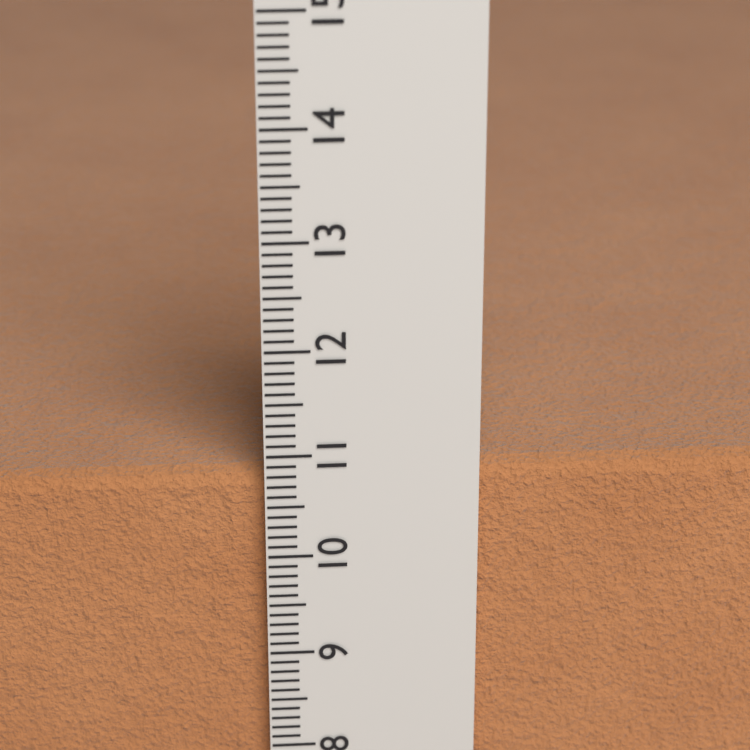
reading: 10.8 cm
